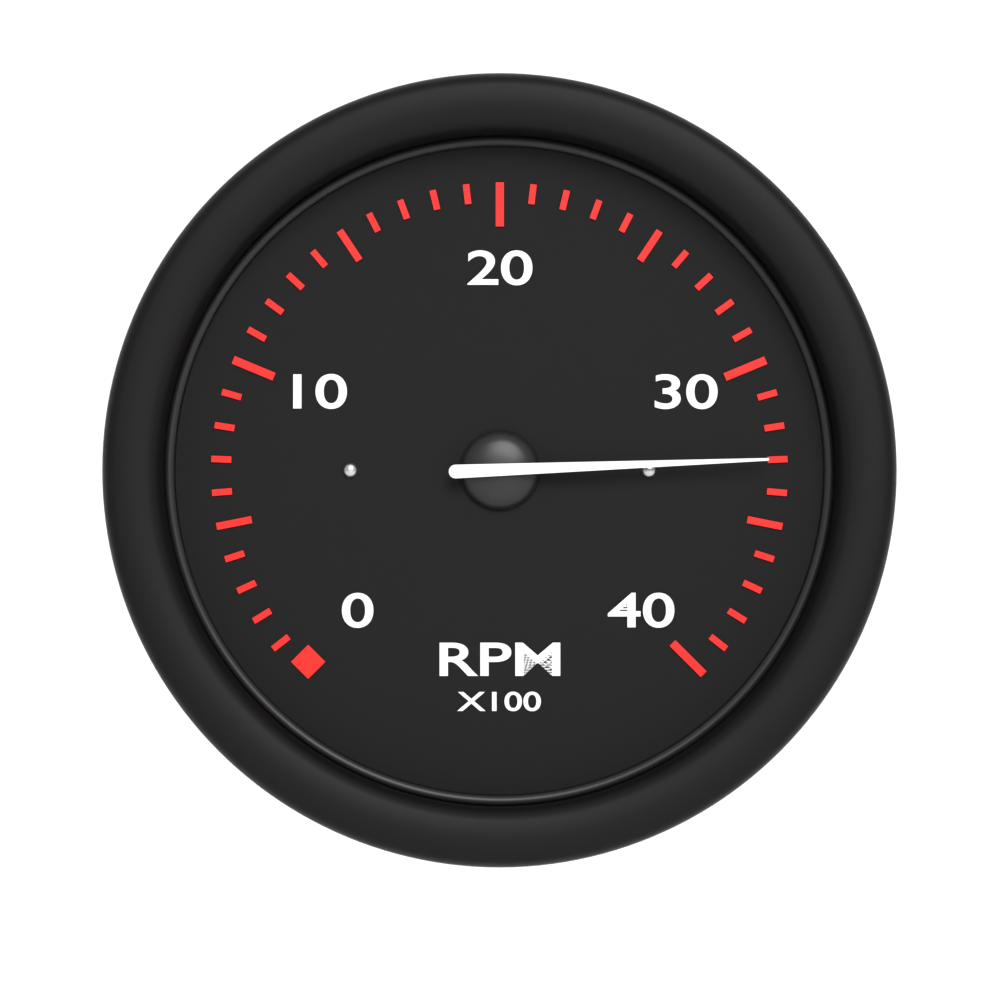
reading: 33 RPM x100
